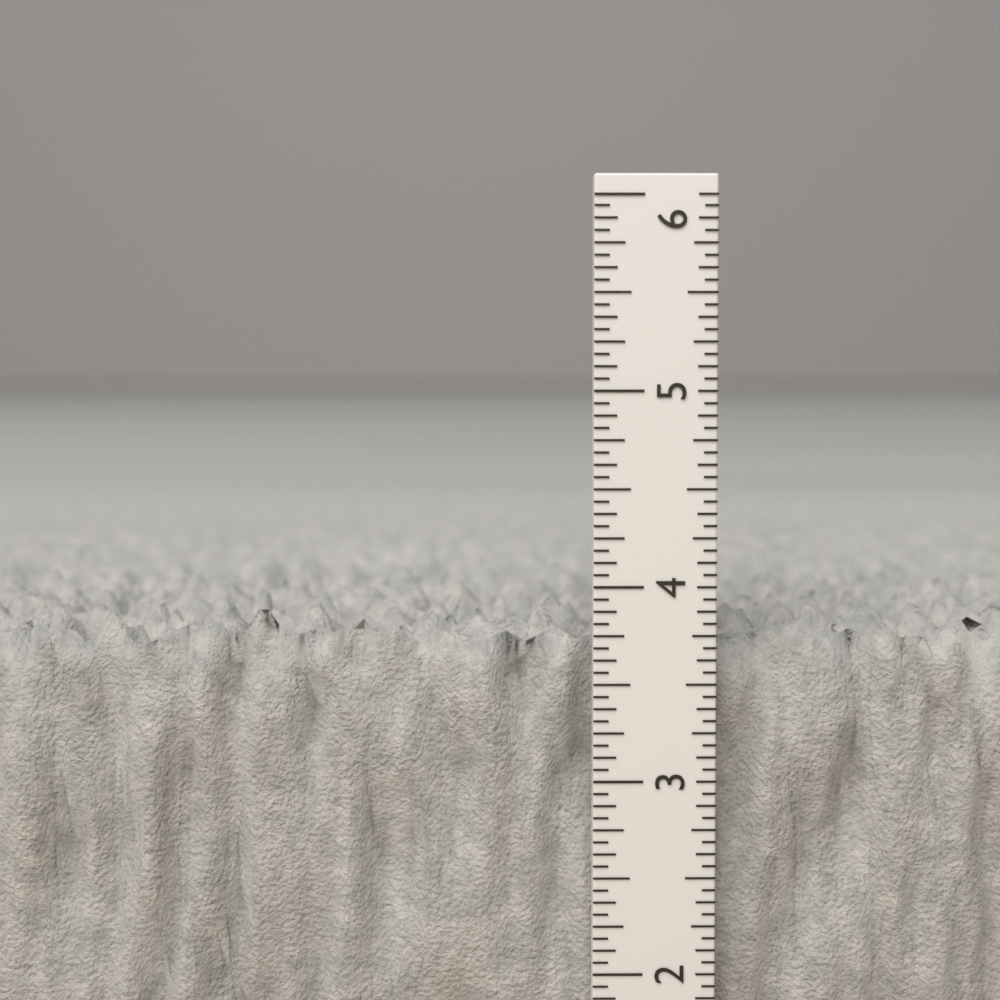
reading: 3.8125 in
